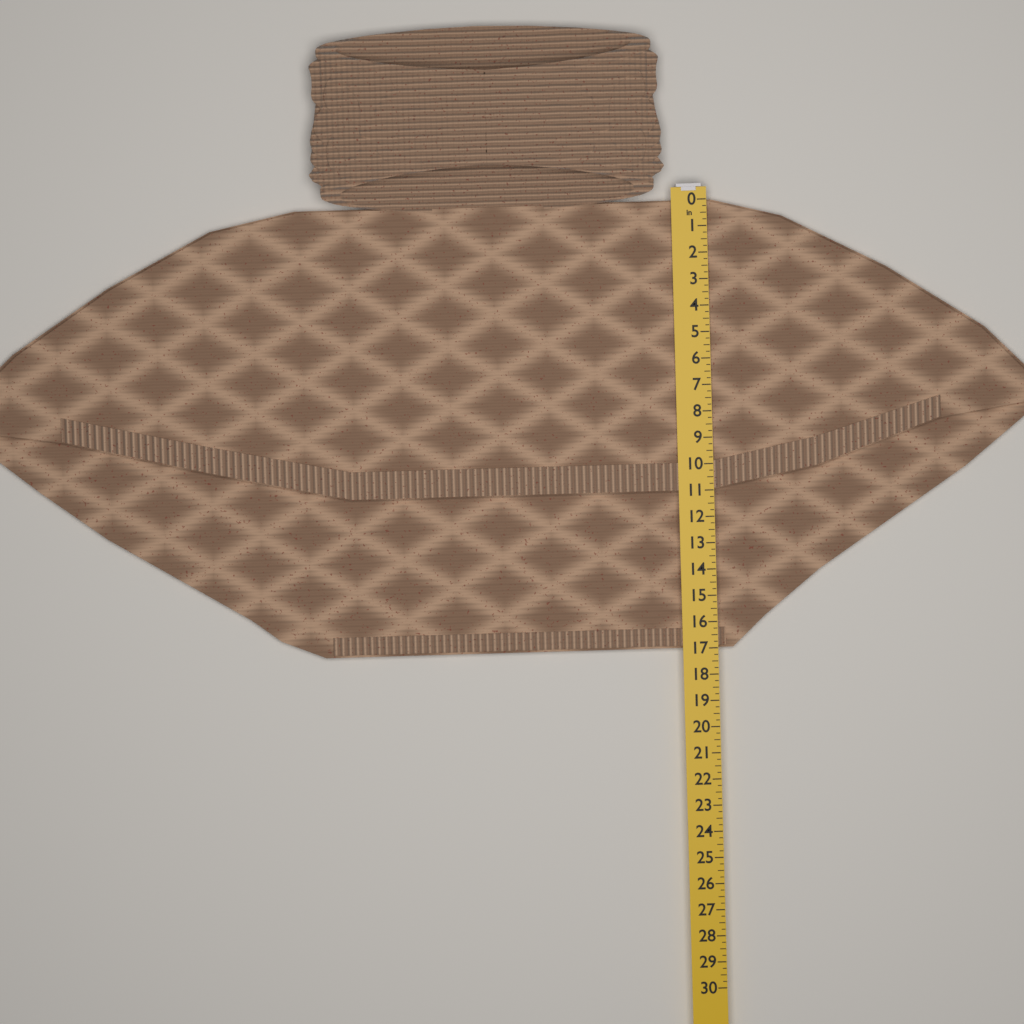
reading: 17.00 in
